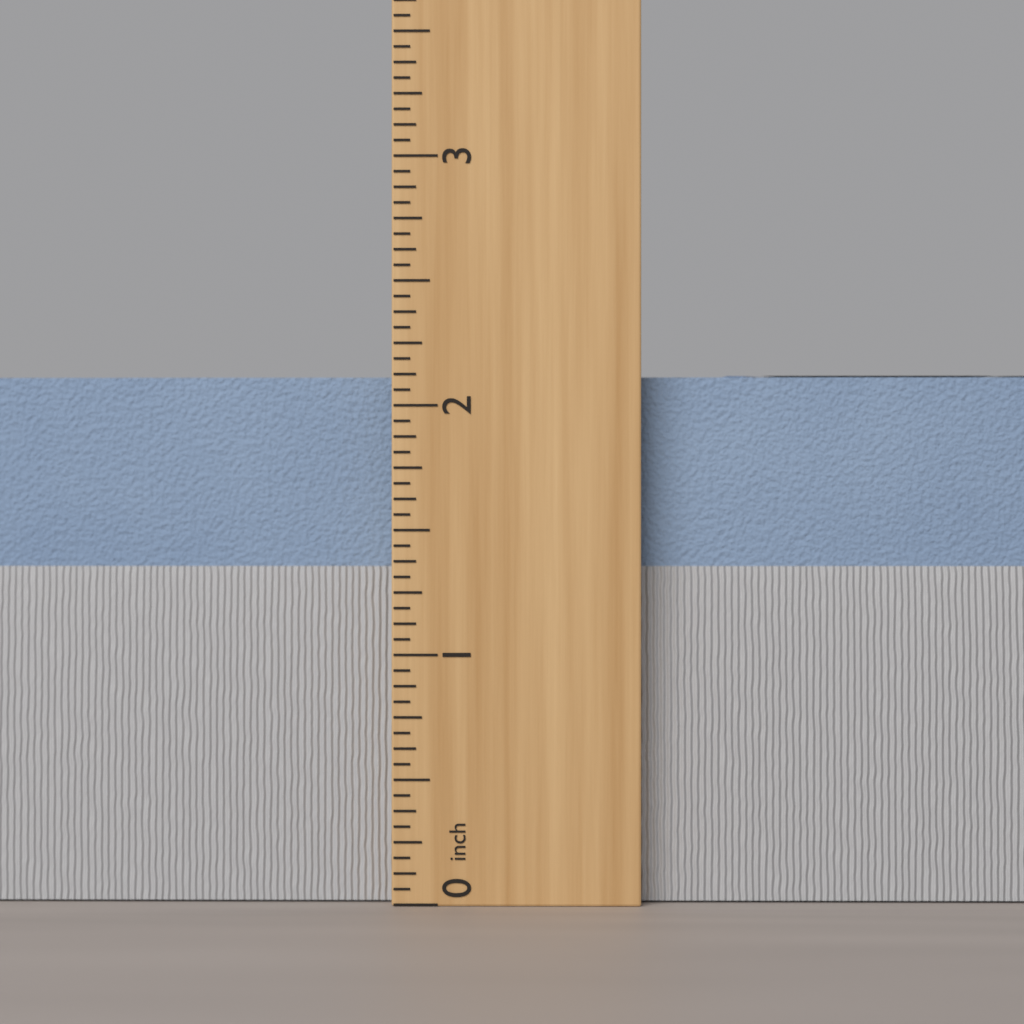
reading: 2.1250 inch
